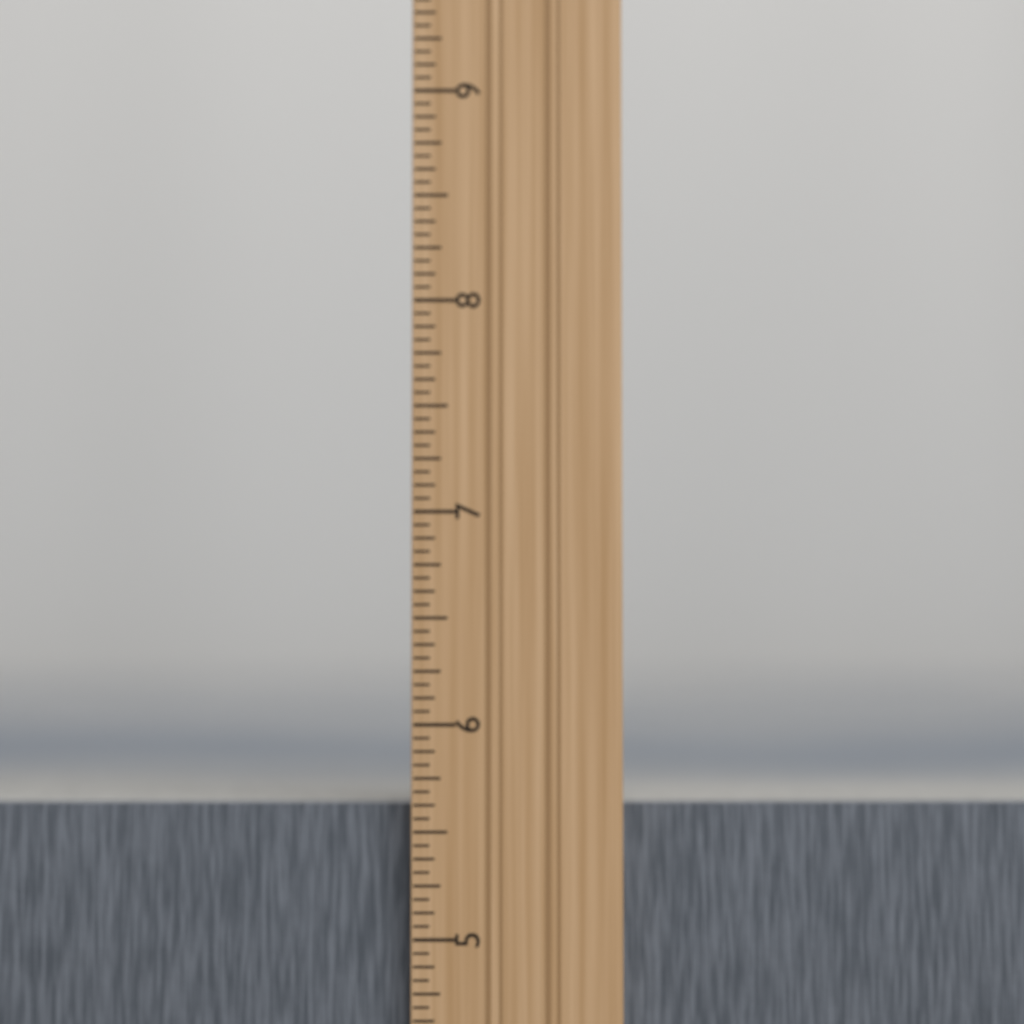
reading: 5.6250 in
